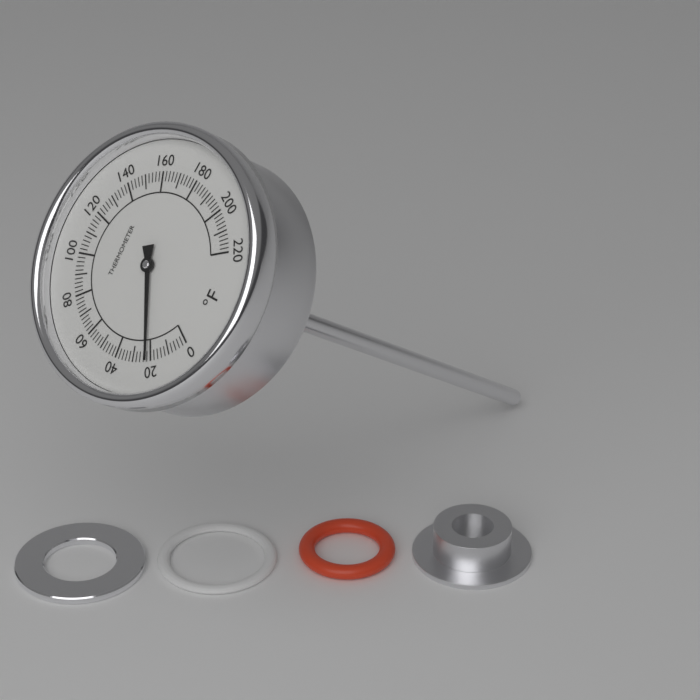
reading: 22 °F
